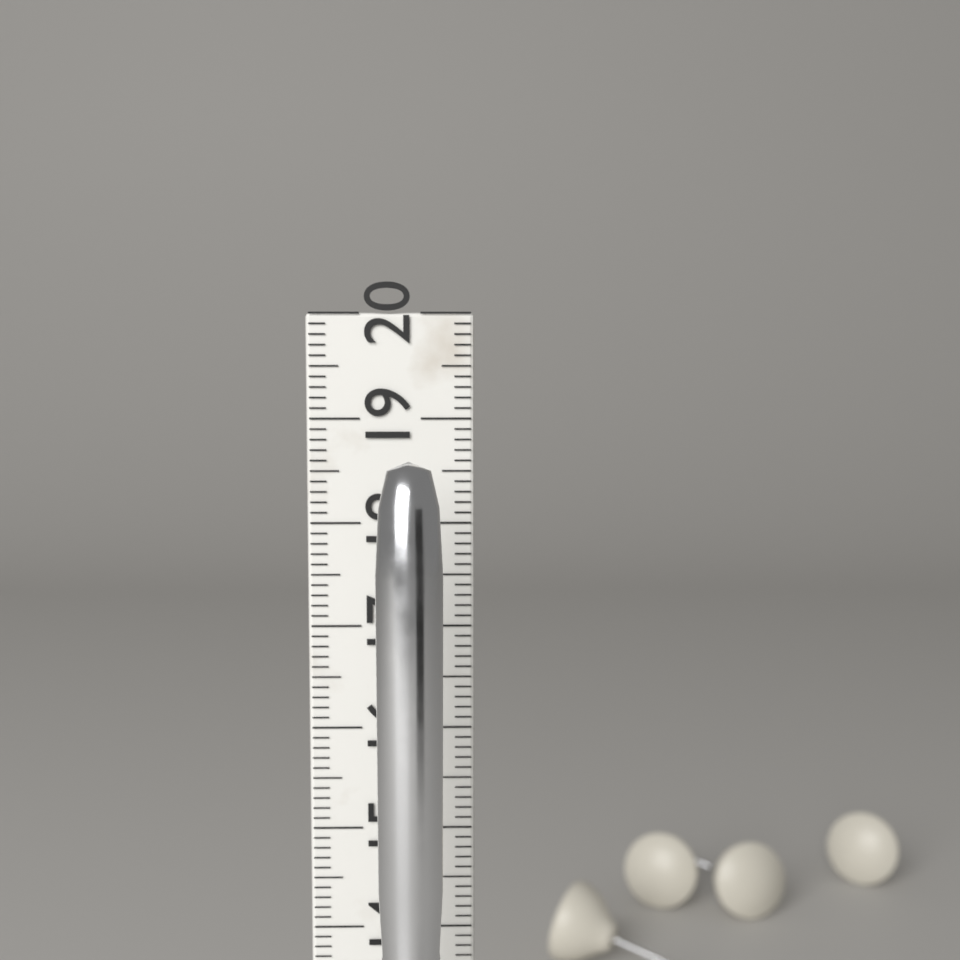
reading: 18.7 cm
